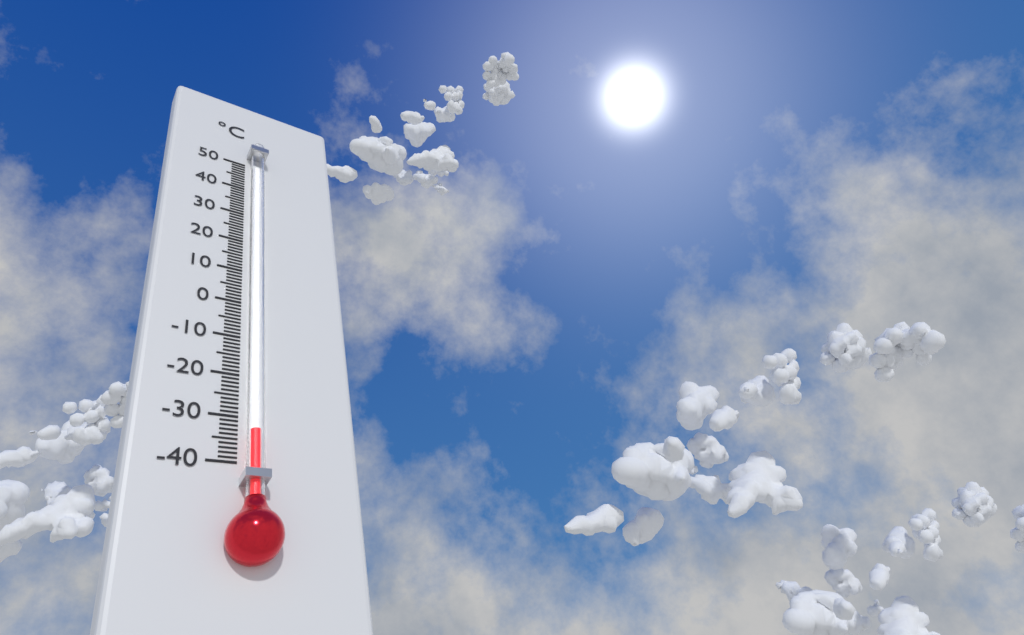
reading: -34 °C
